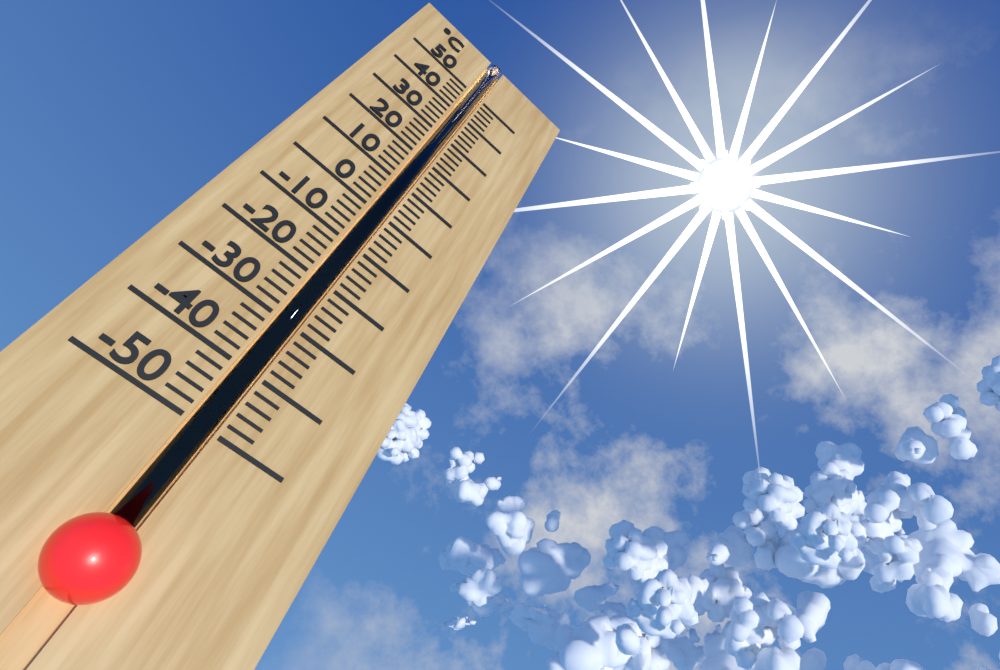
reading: 45 °C
